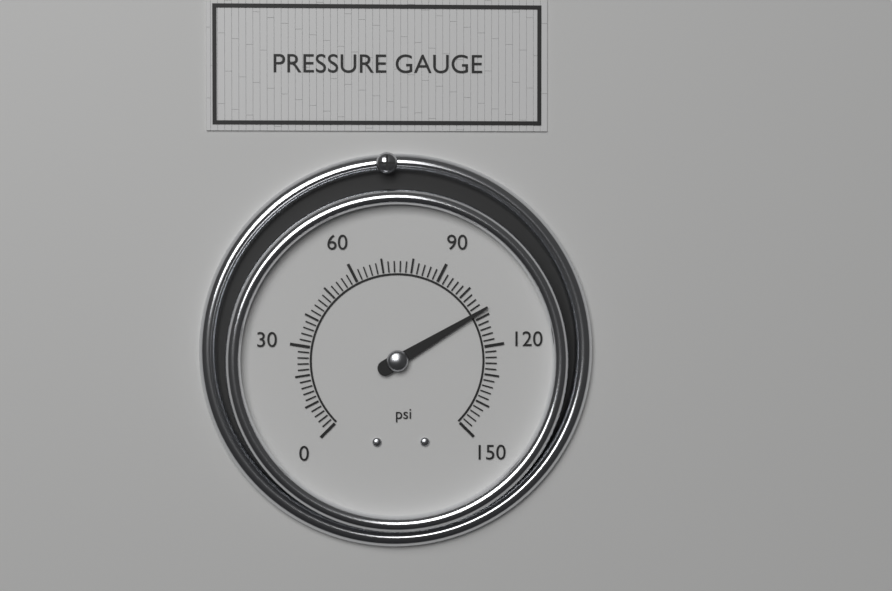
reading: 108 psi
